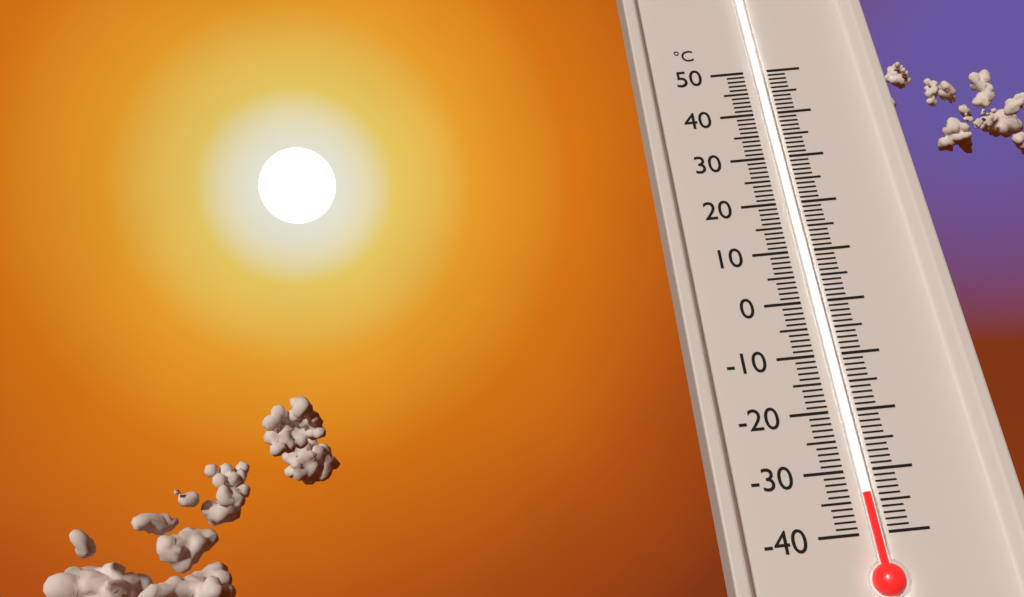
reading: -34 °C
